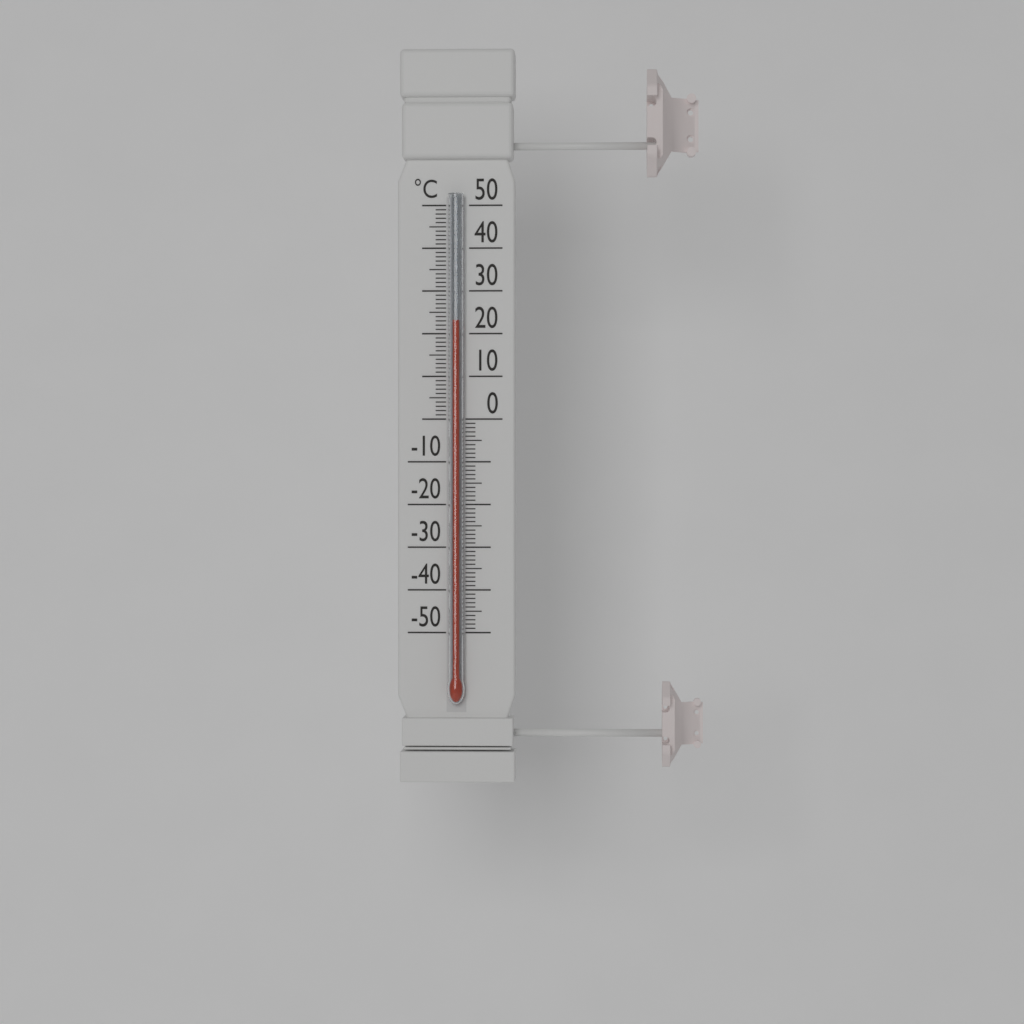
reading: 23 °C
